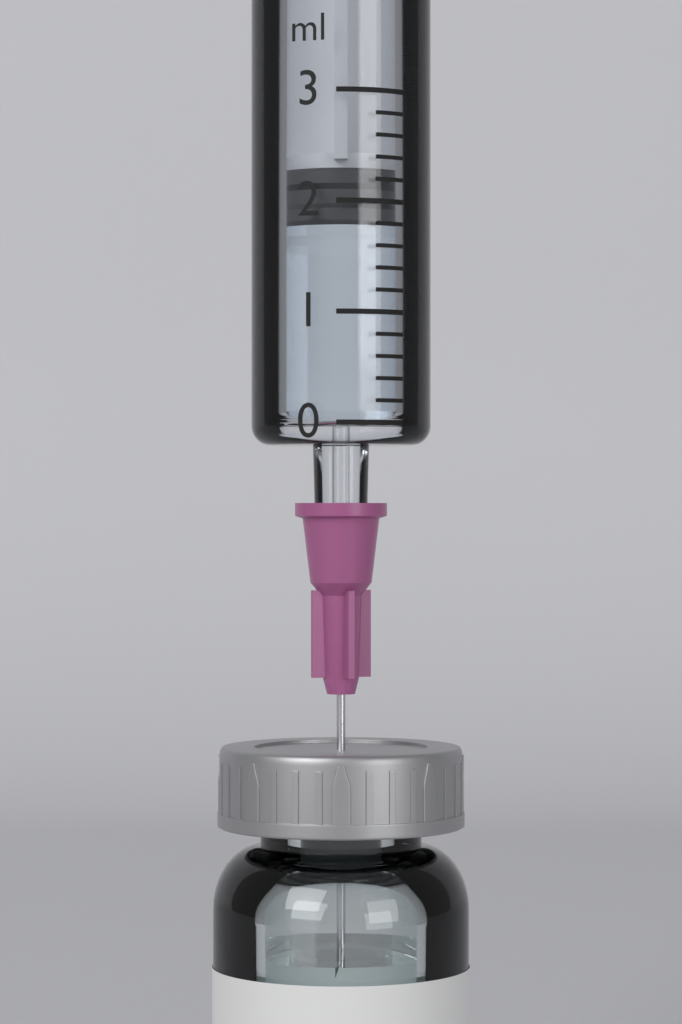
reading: 1.8 ml
